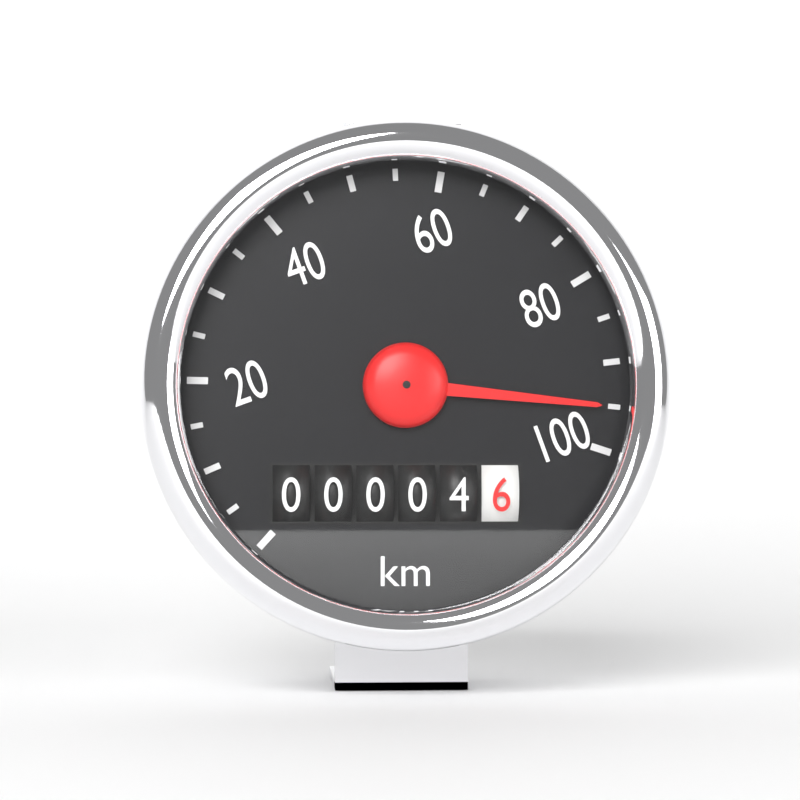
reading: 95 km/h
